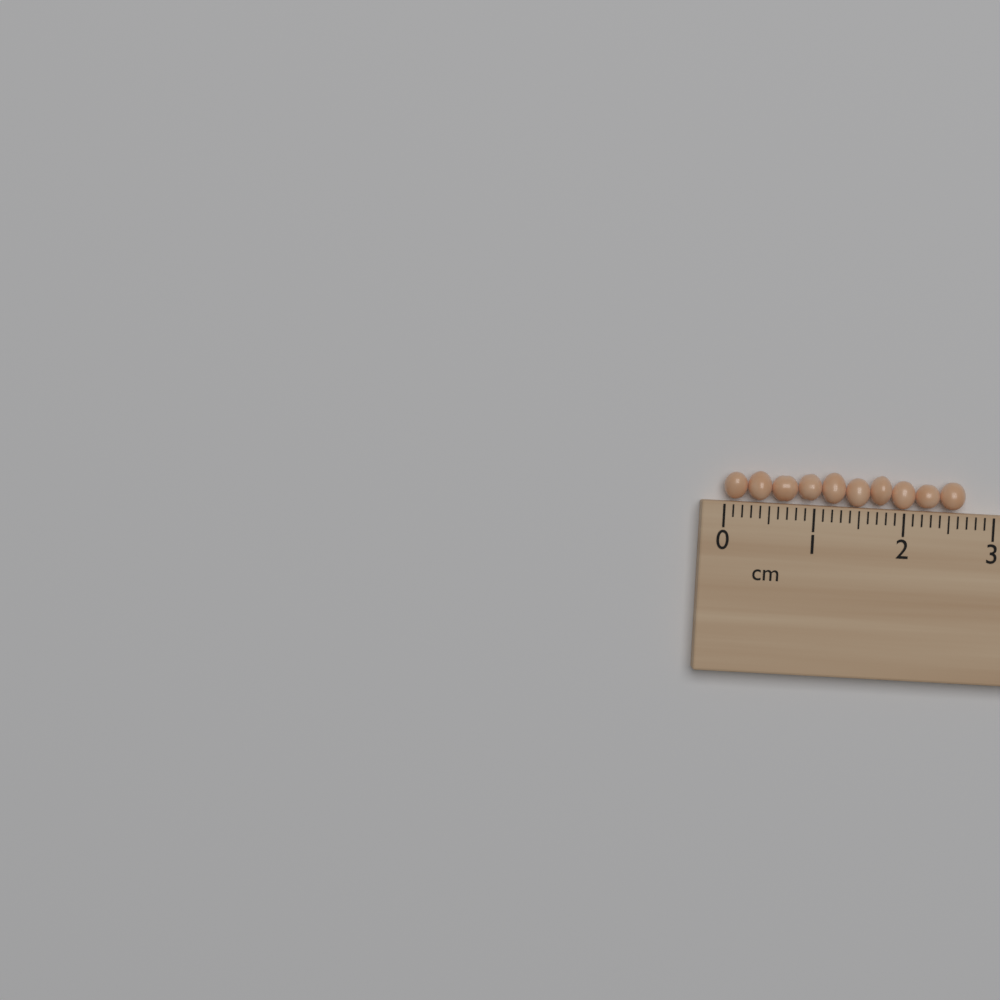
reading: 2.7 cm
